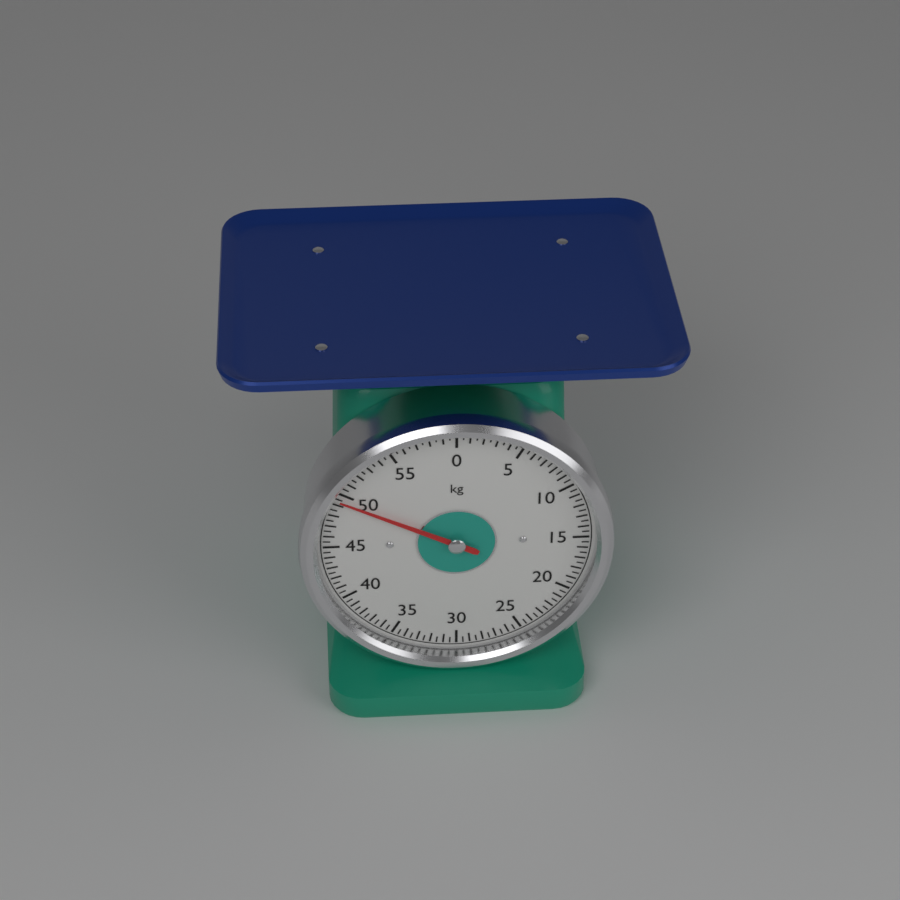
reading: 49.5 kg
